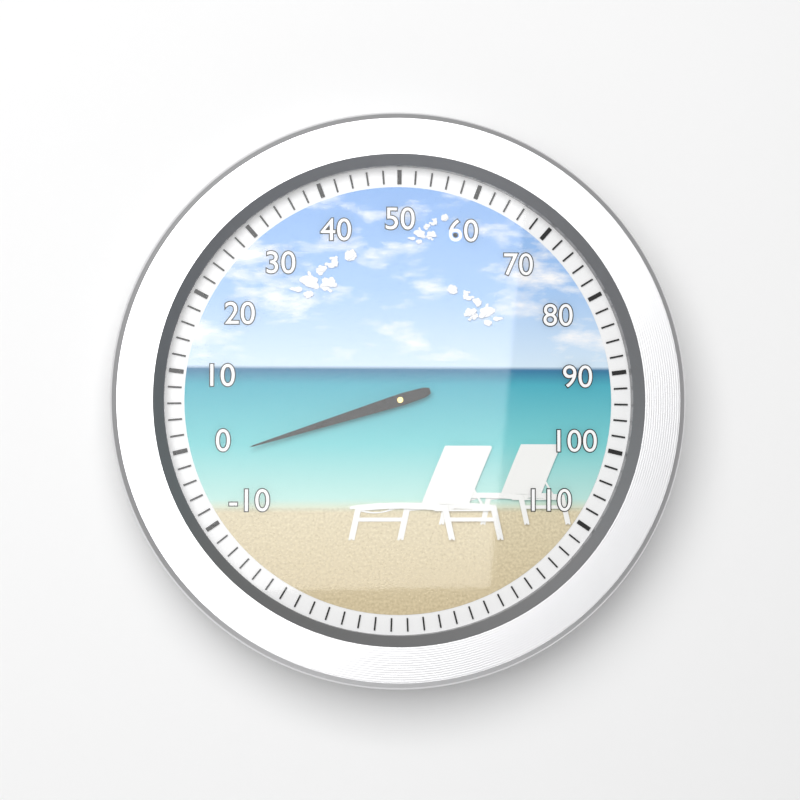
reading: -2 (no unit)
